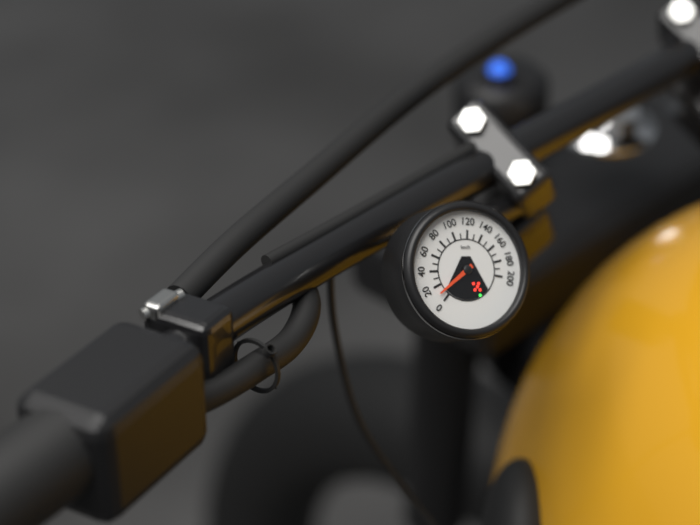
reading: 10 km/h
